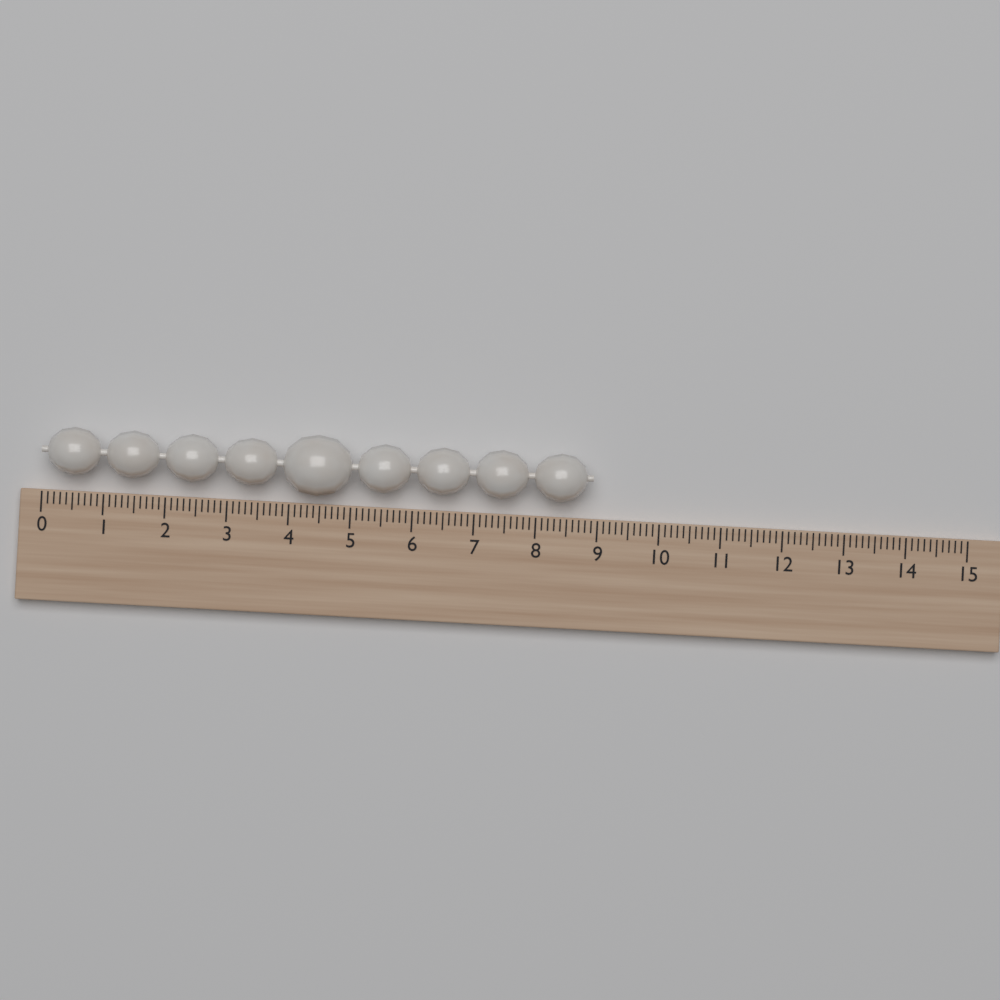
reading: 8.9 (no unit)
